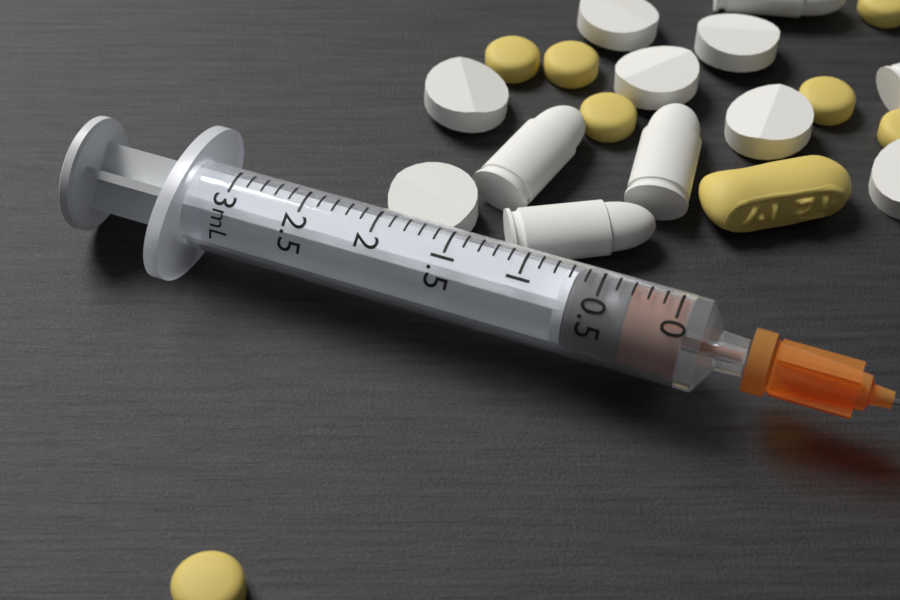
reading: 0.3 mL
